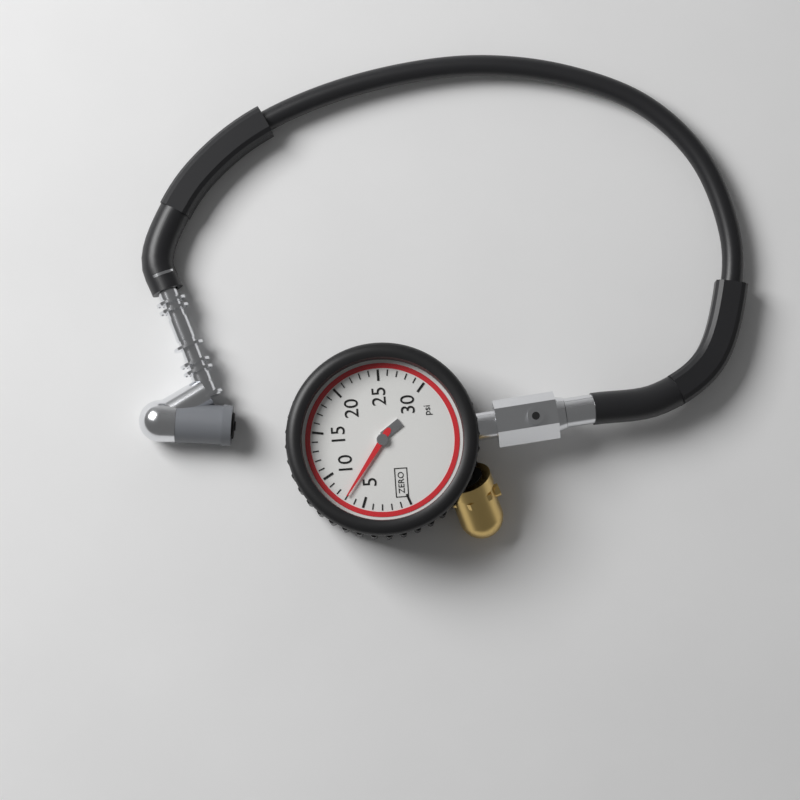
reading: 7 psi
